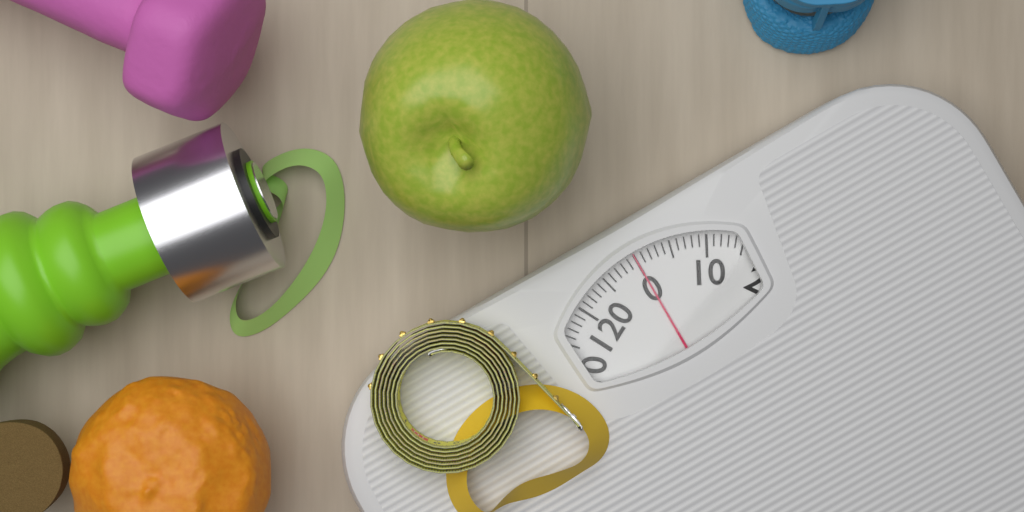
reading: 0 (no unit)
